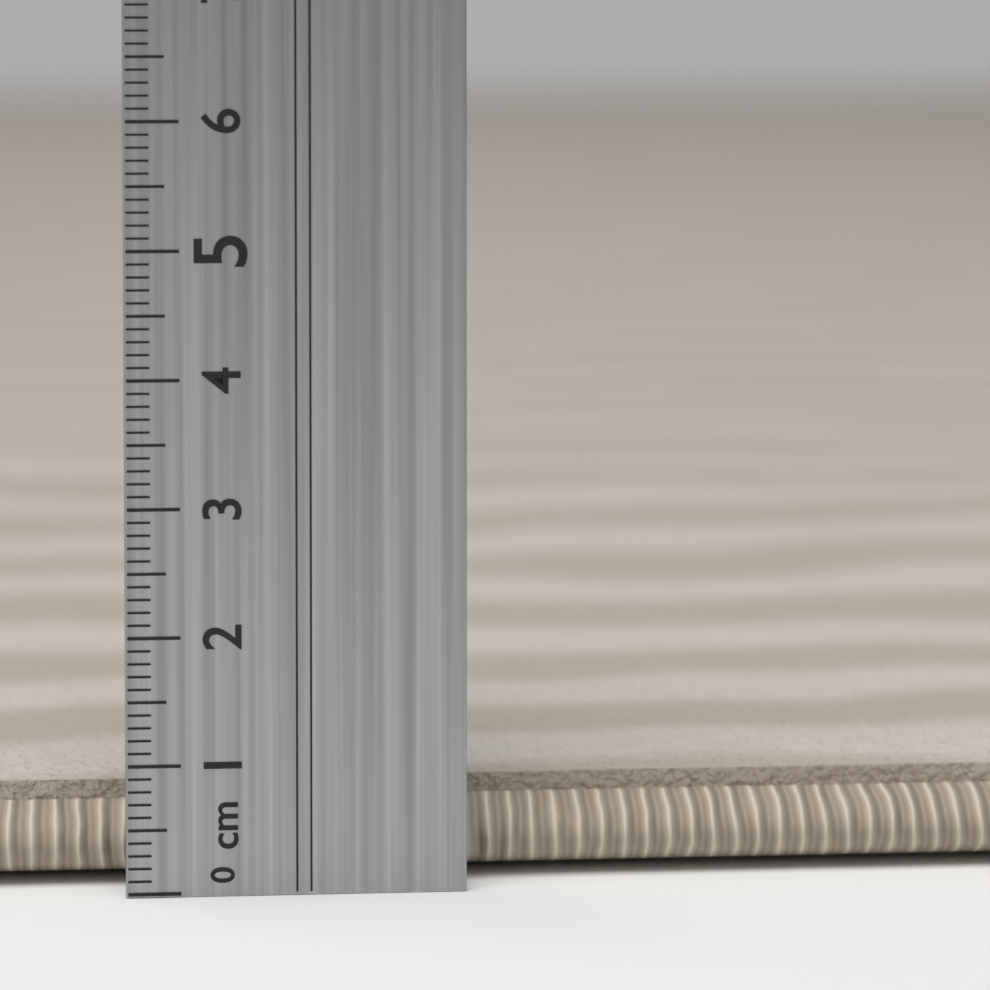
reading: 0.7 cm
